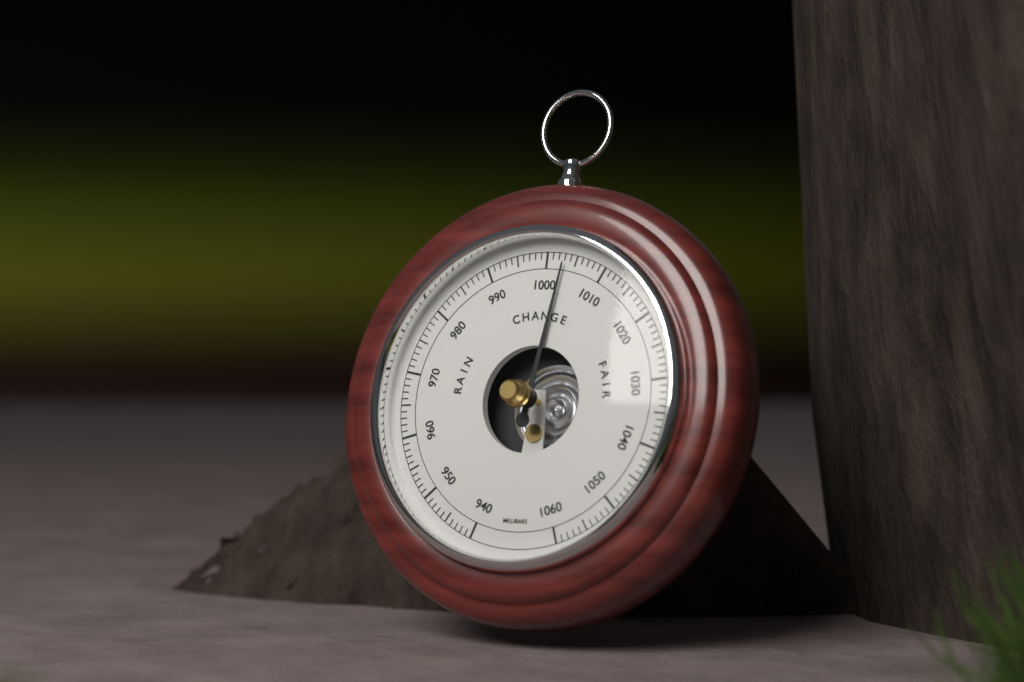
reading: 1003 mbar
